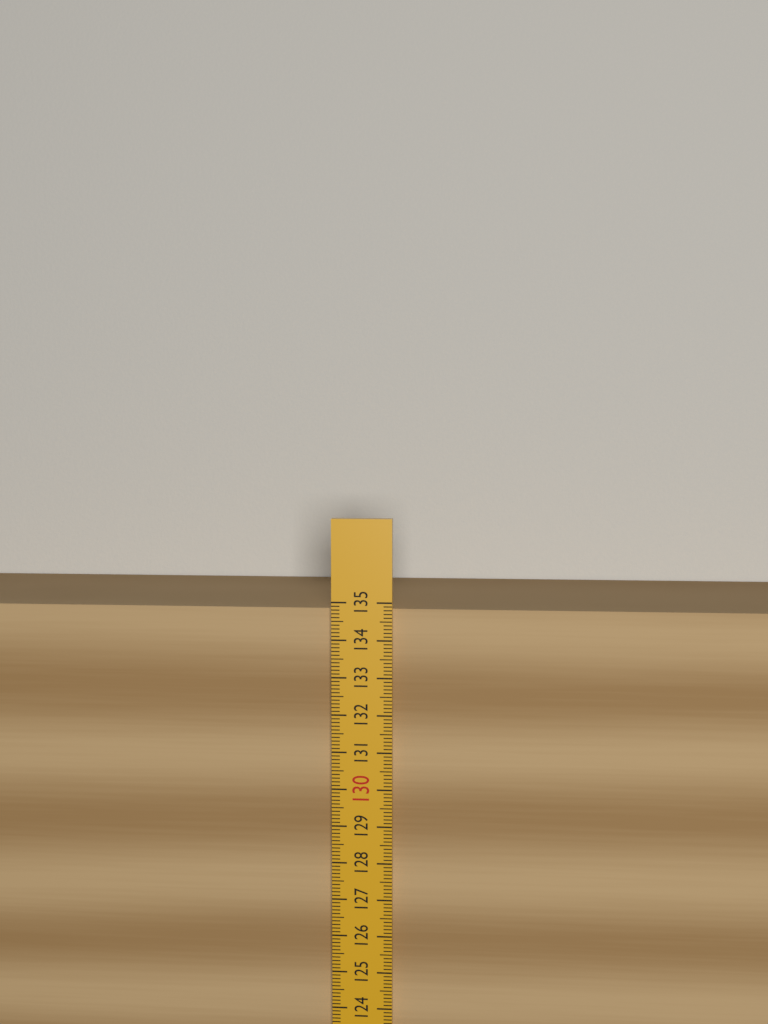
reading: 134.8 (no unit)
